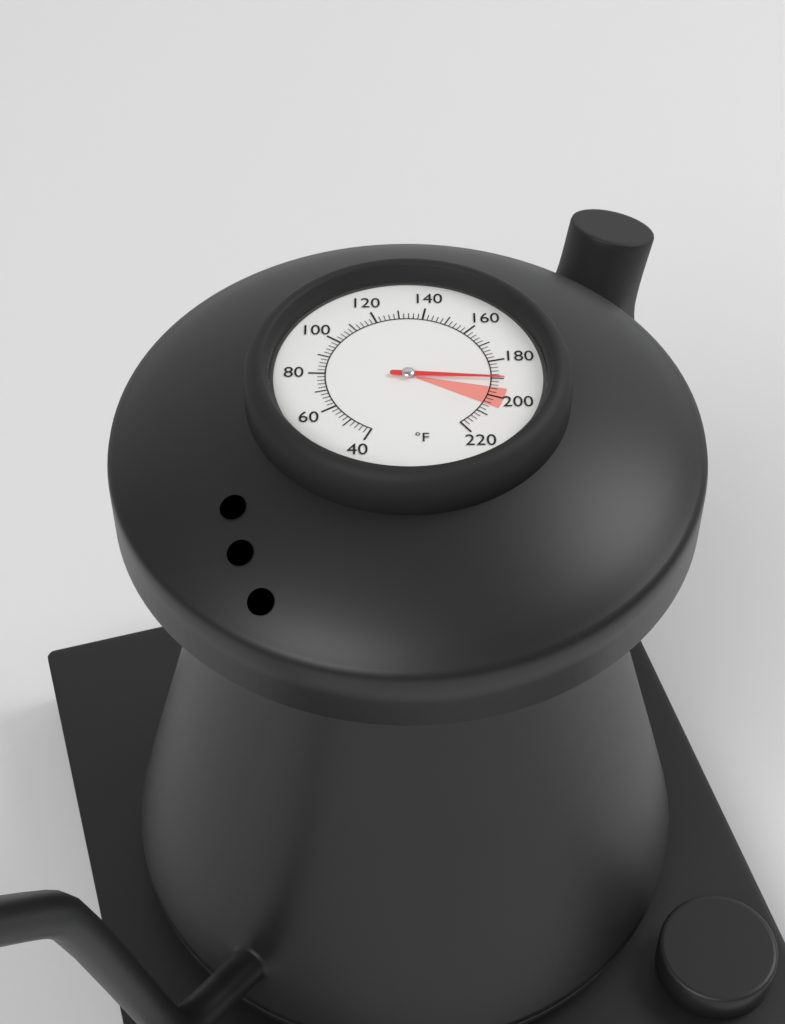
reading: 190 °F
